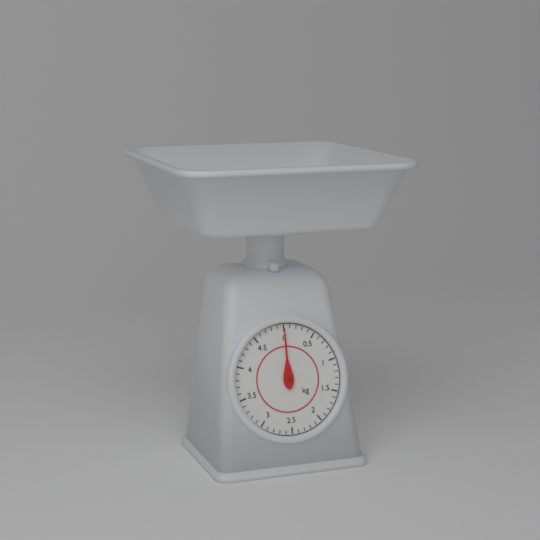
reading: 0.0 kg
